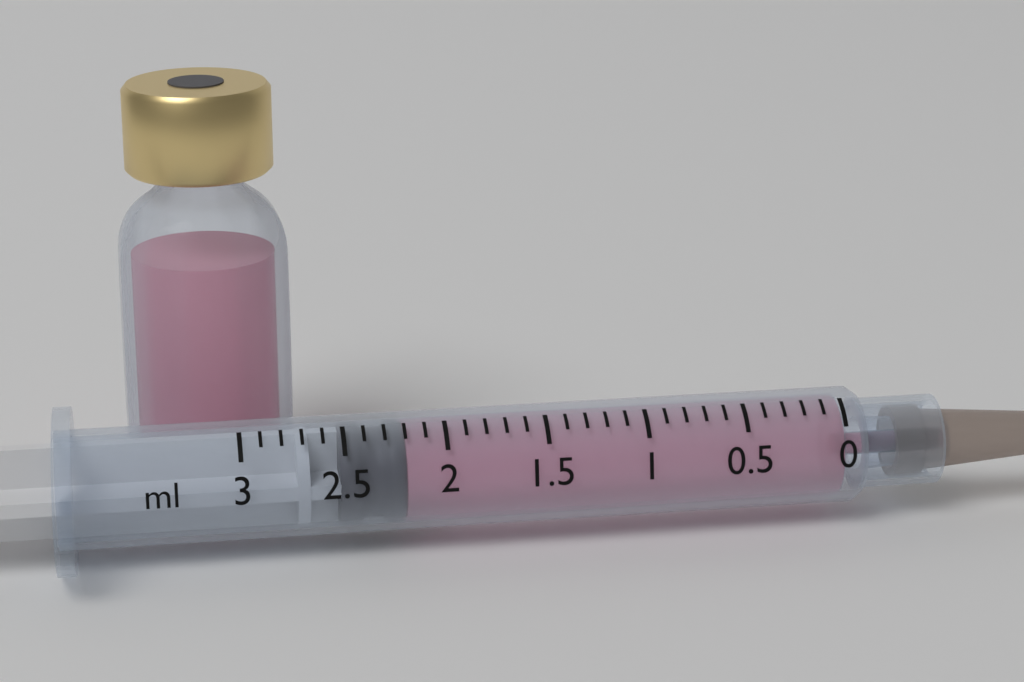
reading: 2.2 ml
